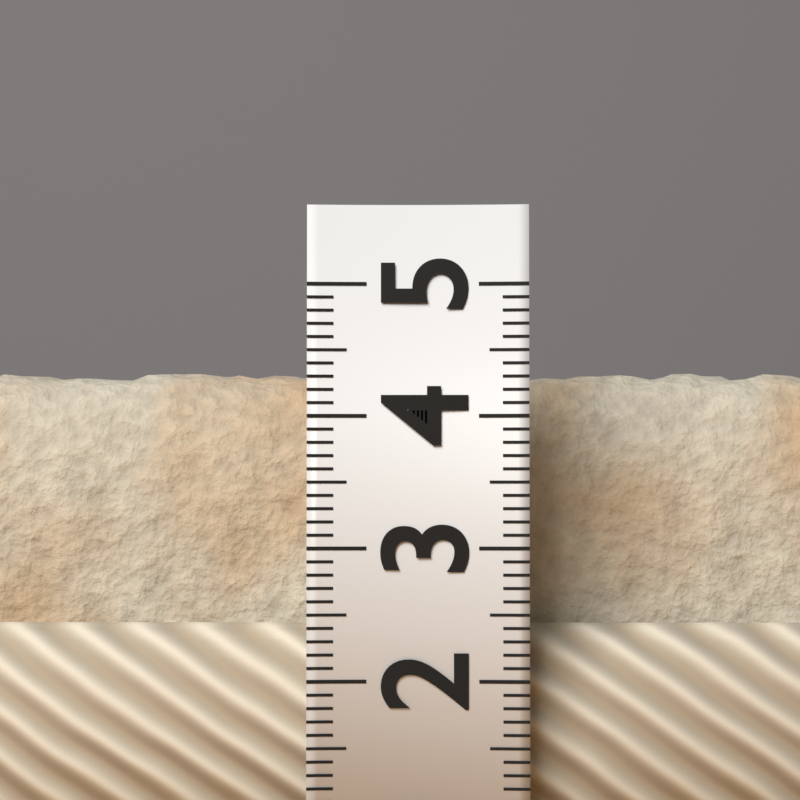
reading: 4.4 (no unit)
